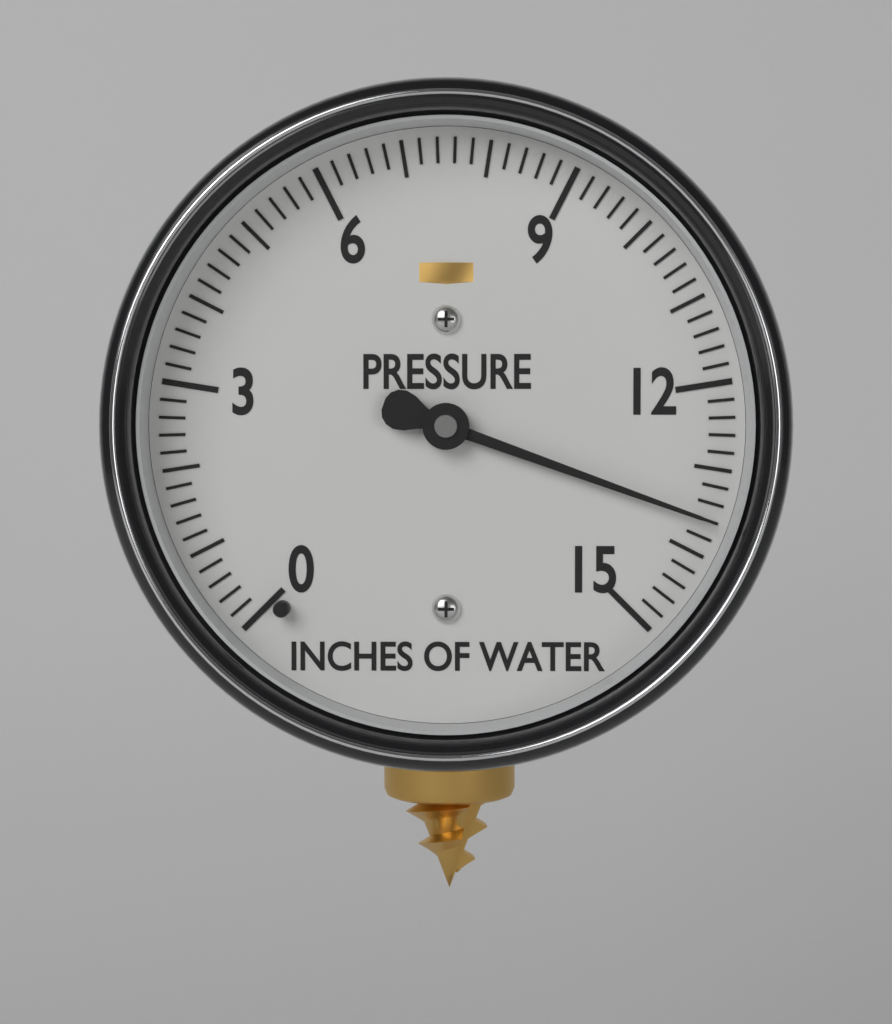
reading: 13.6 inches of water
